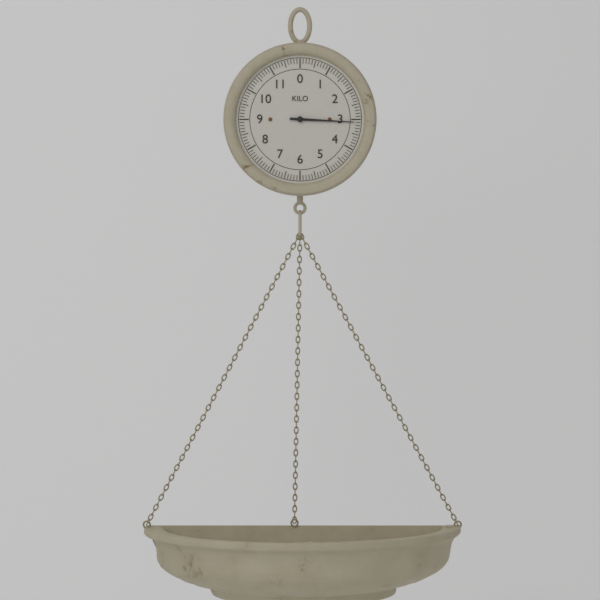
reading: 3.1 kg
